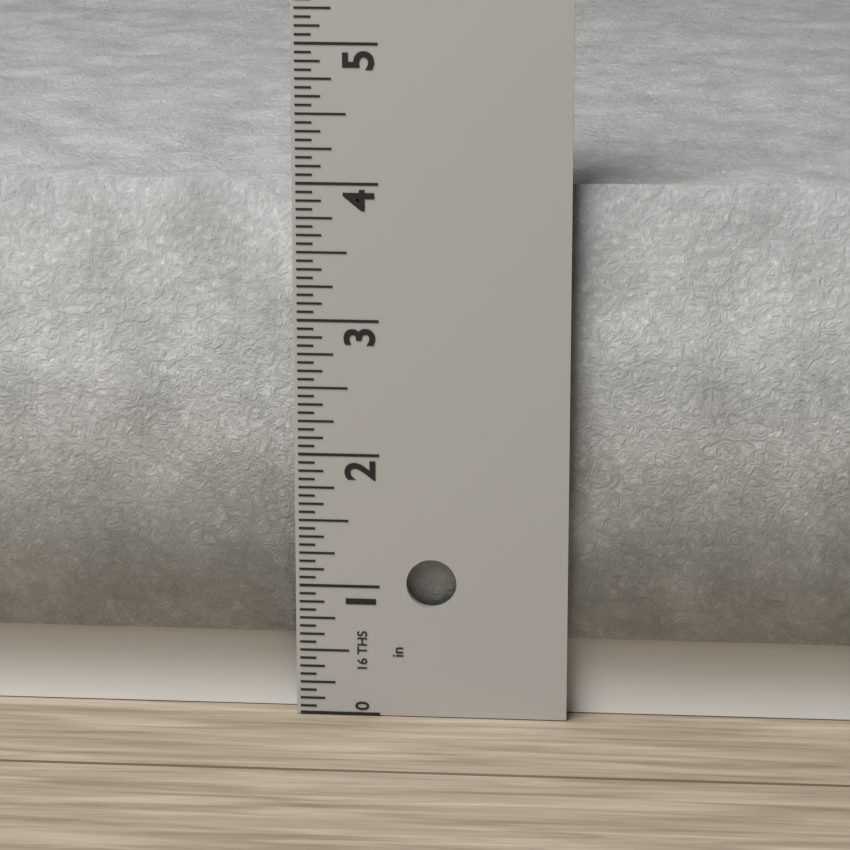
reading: 4.0000 in
